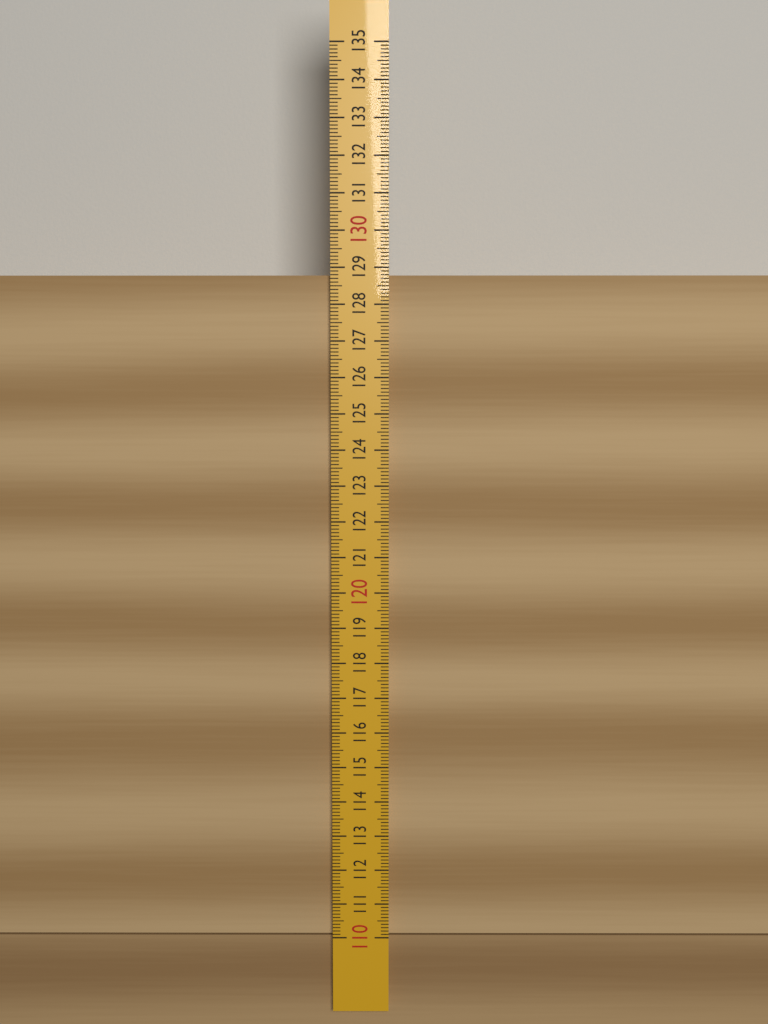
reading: 128.8 (no unit)
